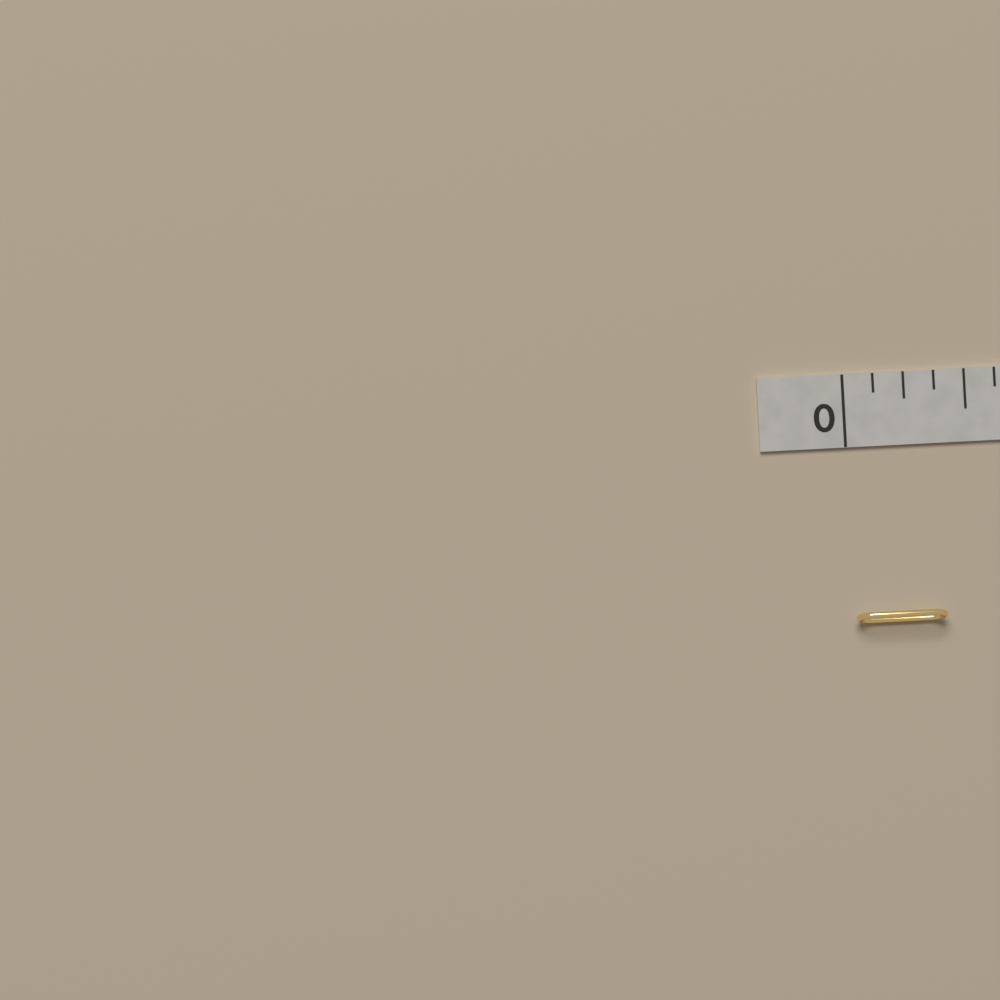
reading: 0.375 in
